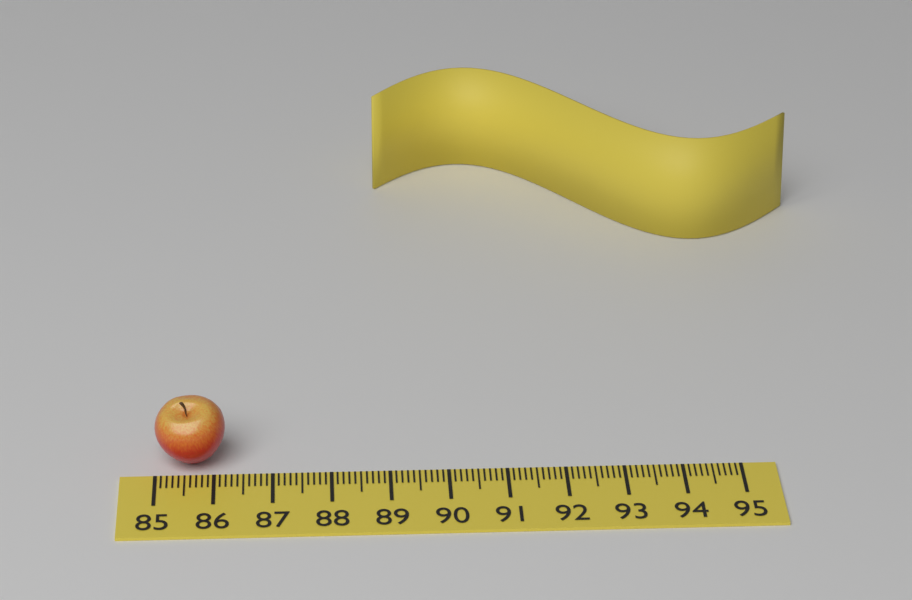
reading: 86.2 (no unit)
